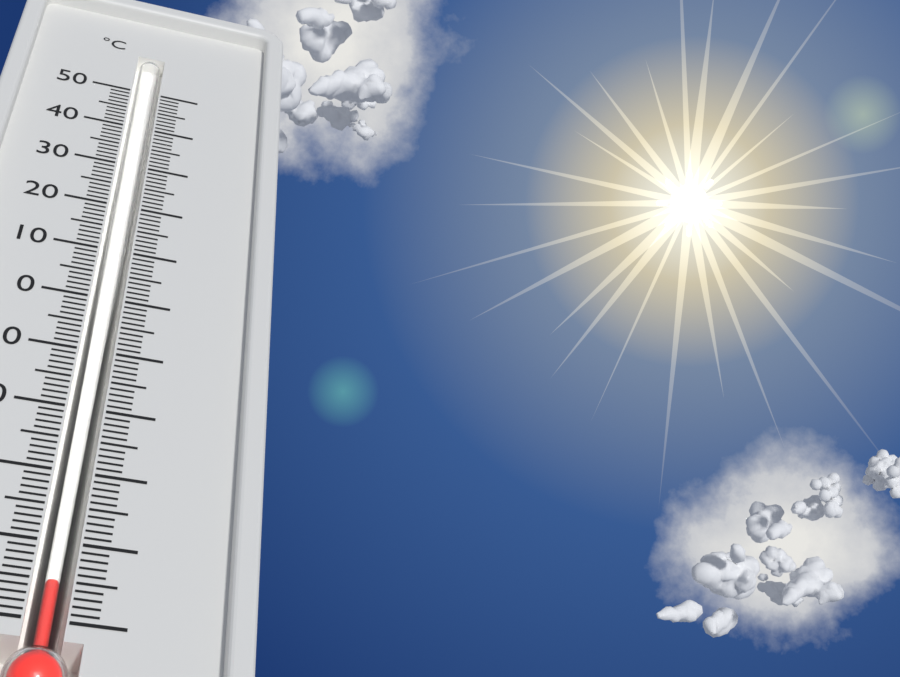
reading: -45 °C
